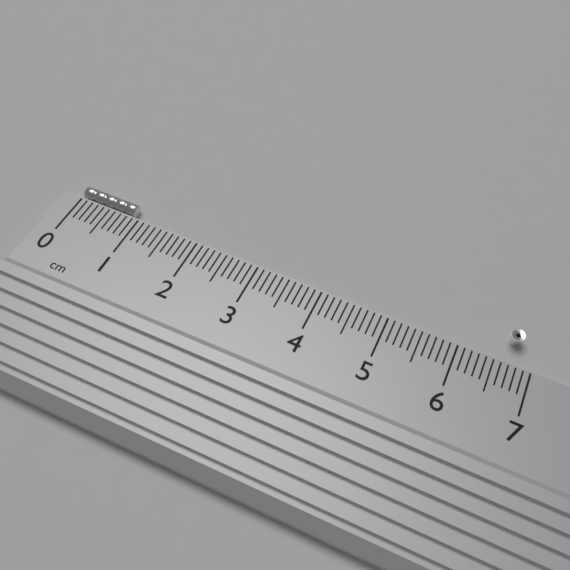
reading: 0.9 cm
